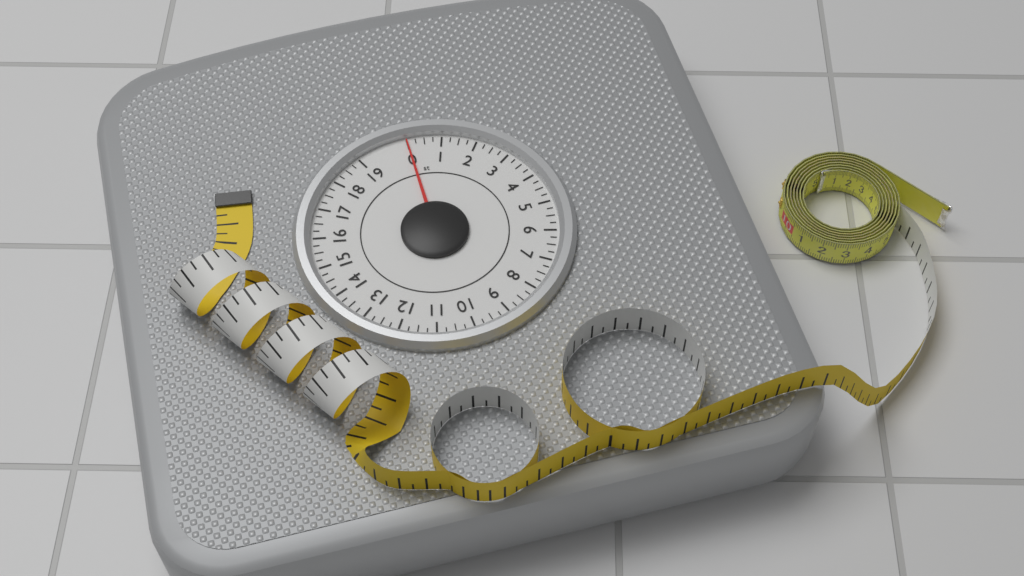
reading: 0.00 st
